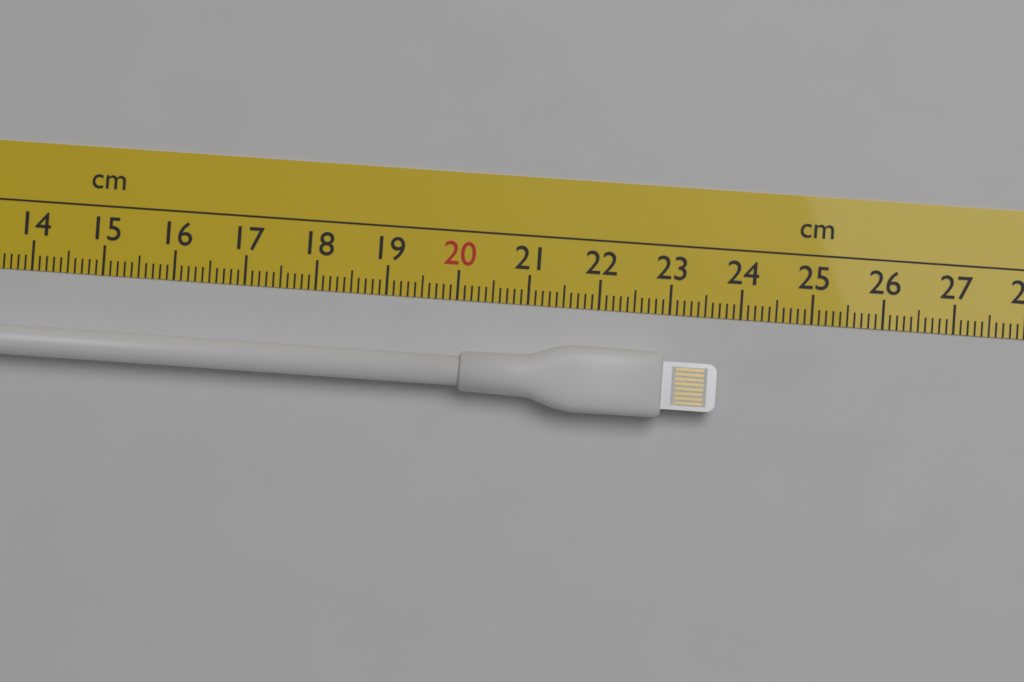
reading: 23.7 cm
